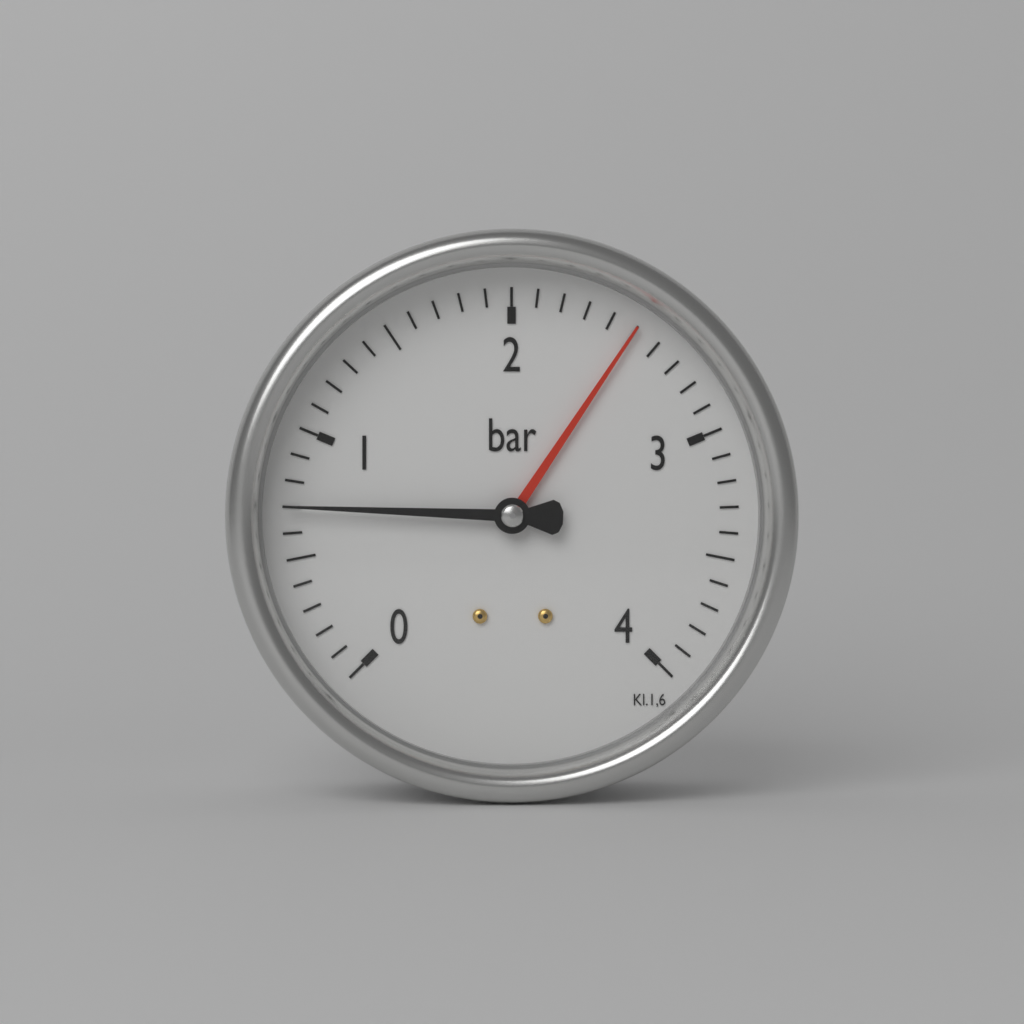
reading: 0.7 bar
